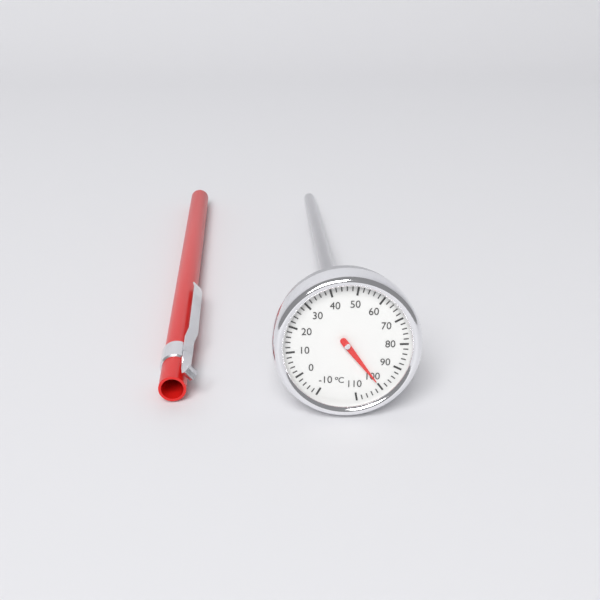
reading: 100 °C
